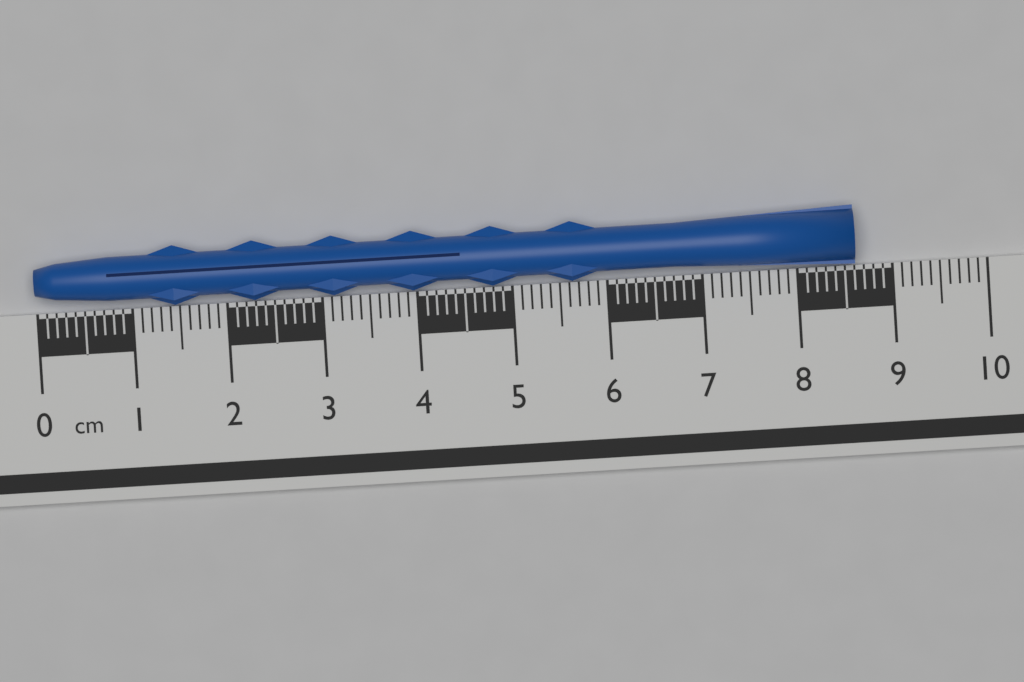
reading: 8.6 cm
